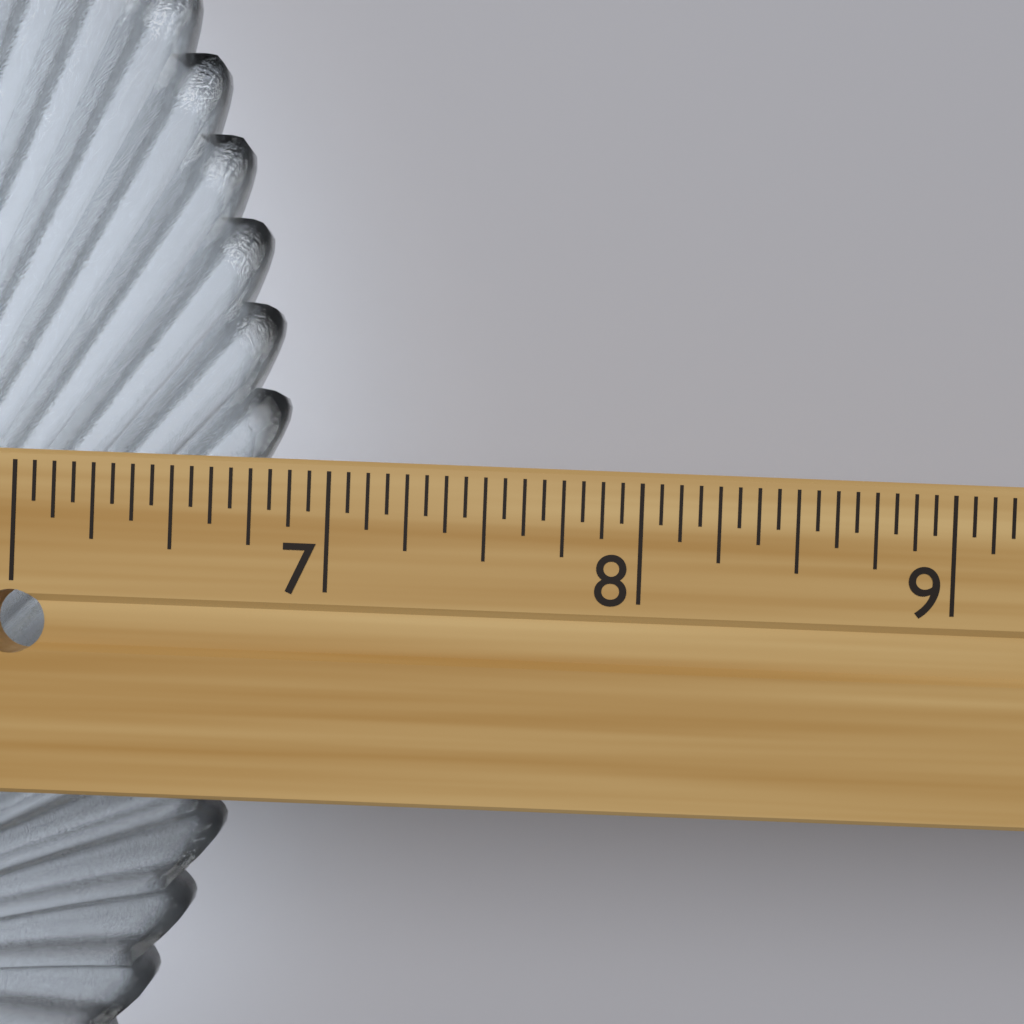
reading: 6.8125 in
